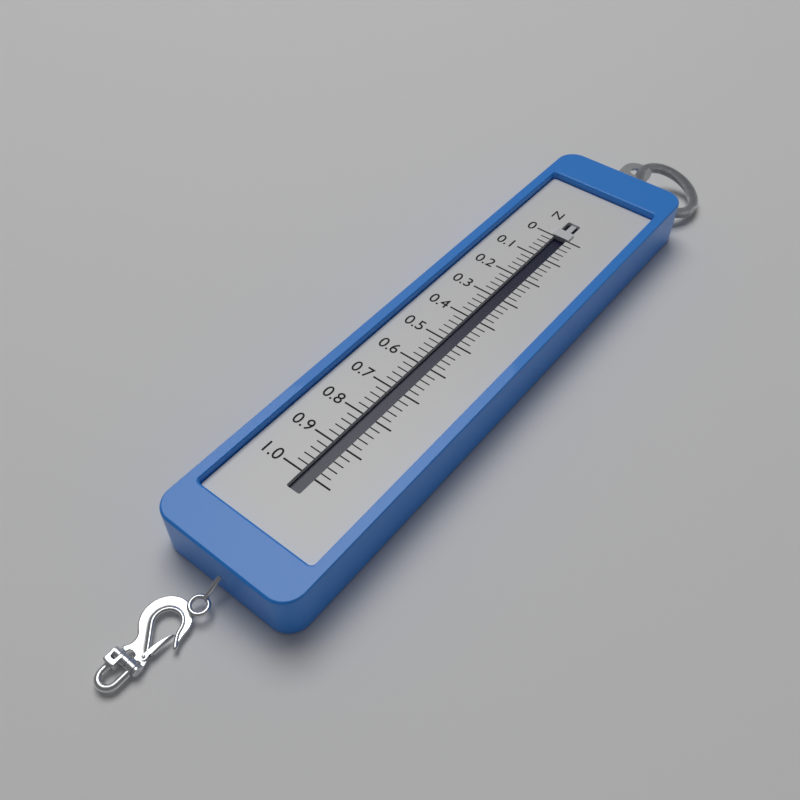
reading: 0.00 N
